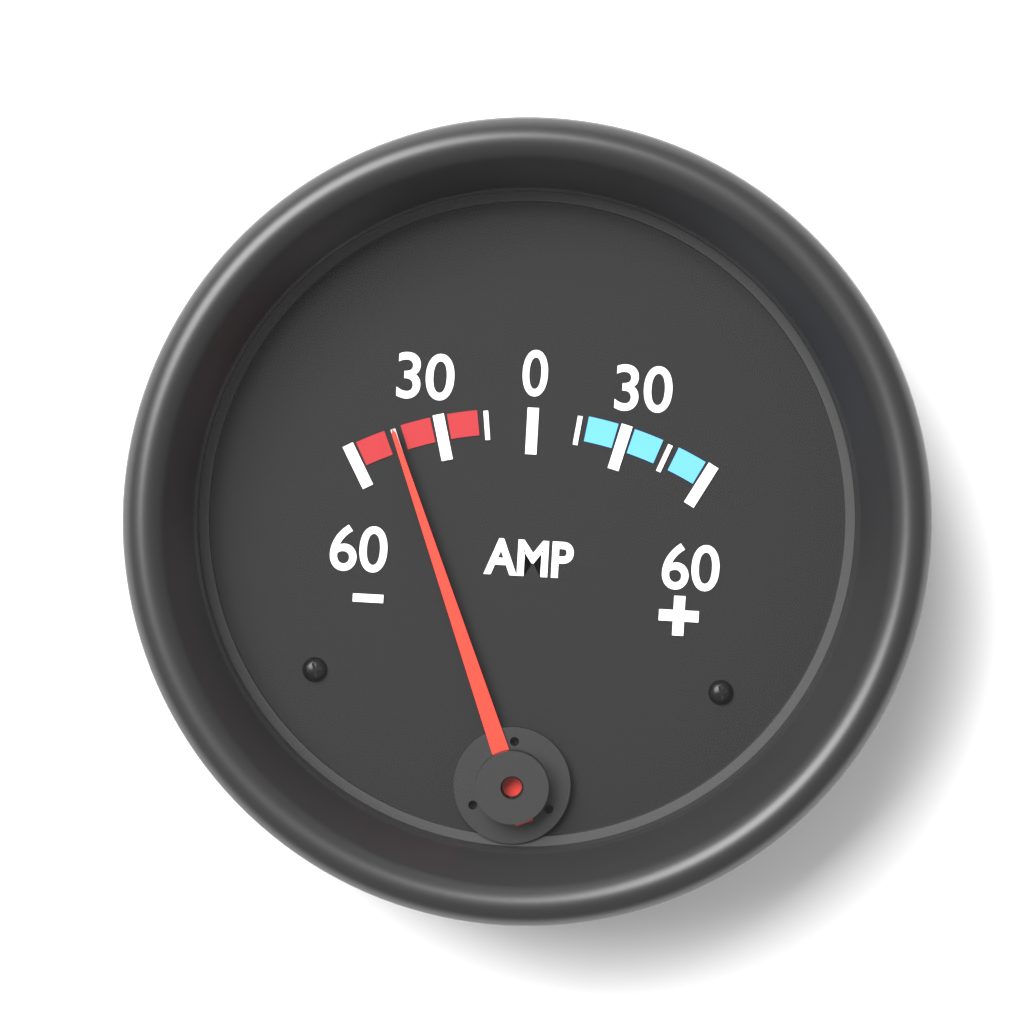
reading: -45 AMP
